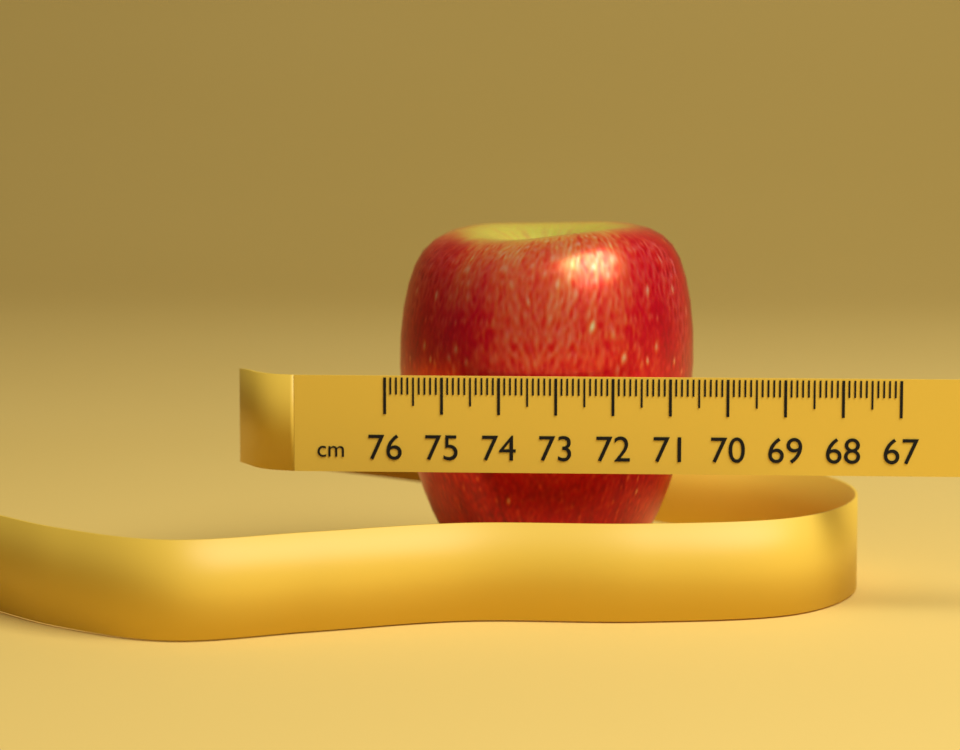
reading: 70.6 cm
